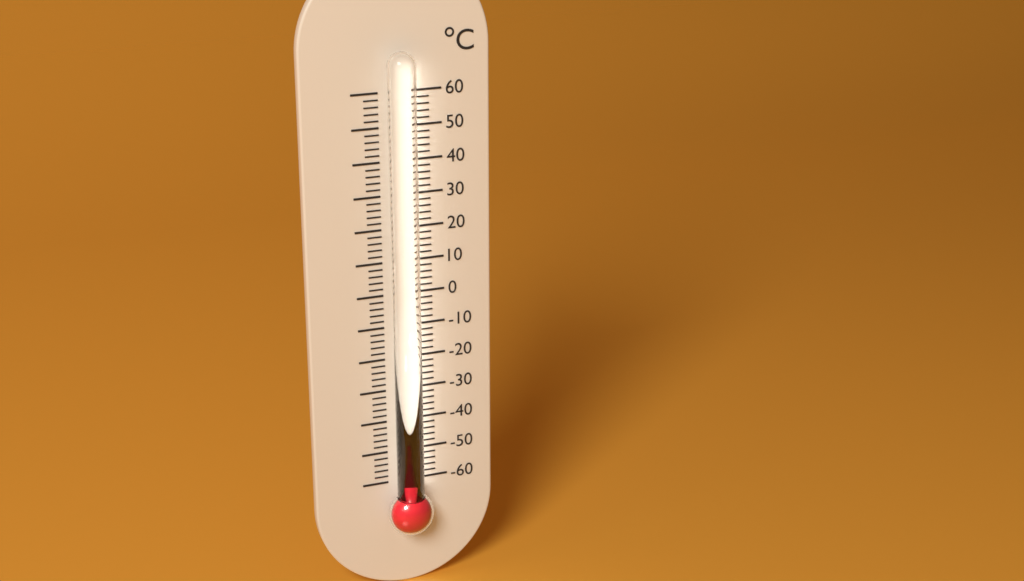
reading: -58 °C
